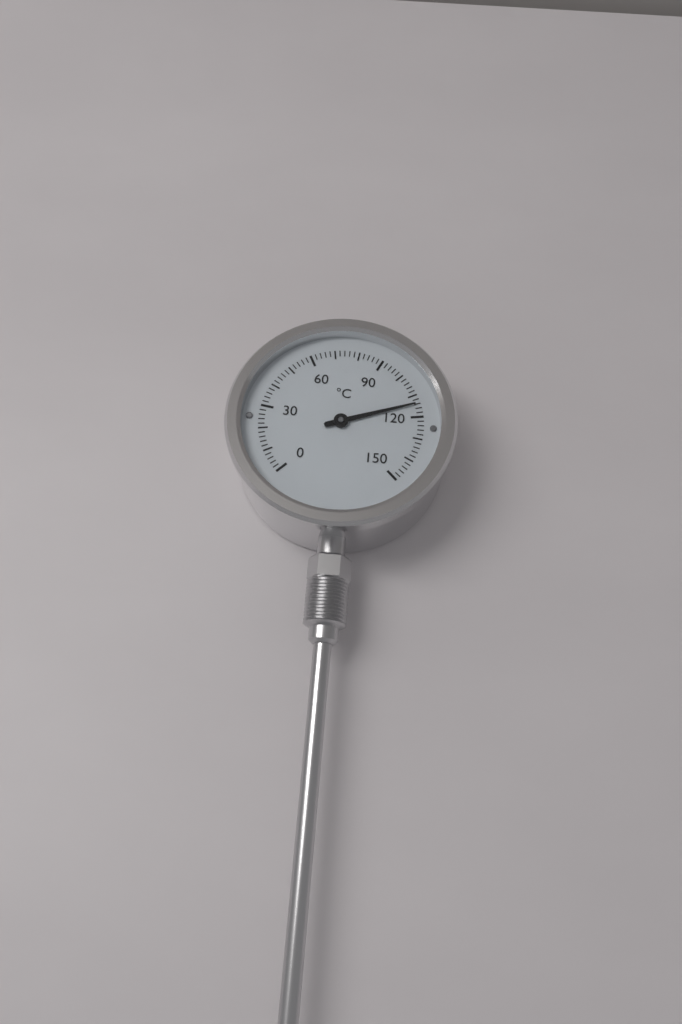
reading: 114 °C
